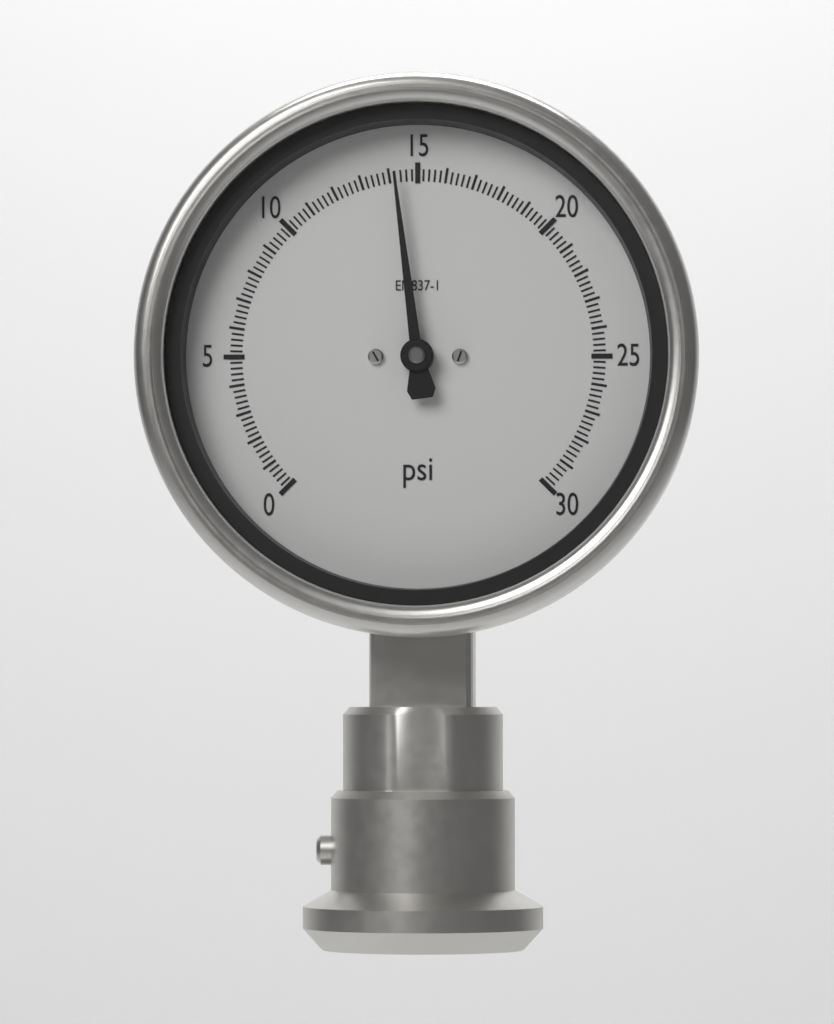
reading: 14.2 psi
